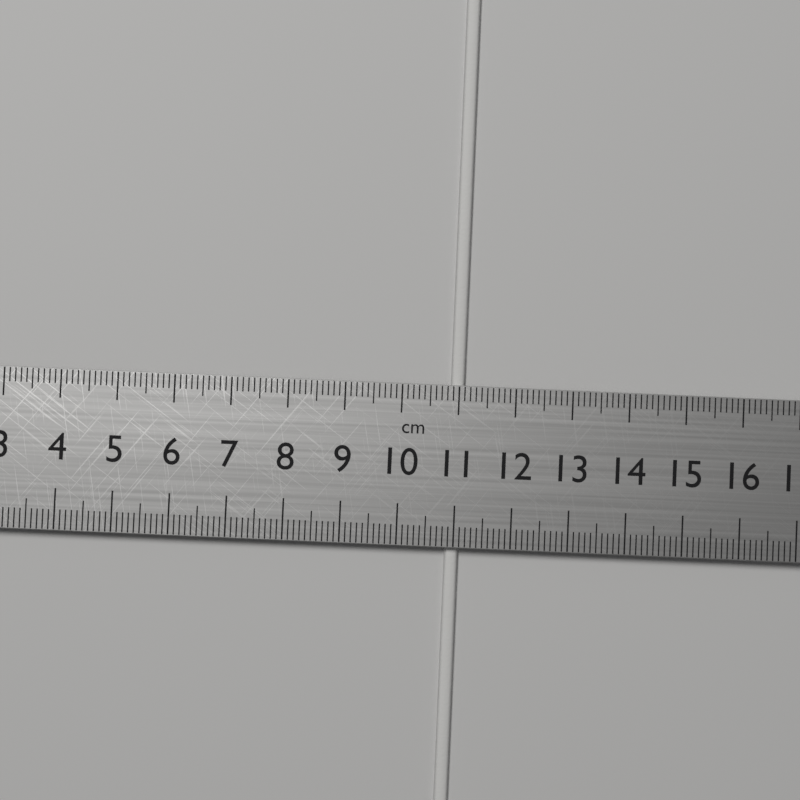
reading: 11.1 cm
